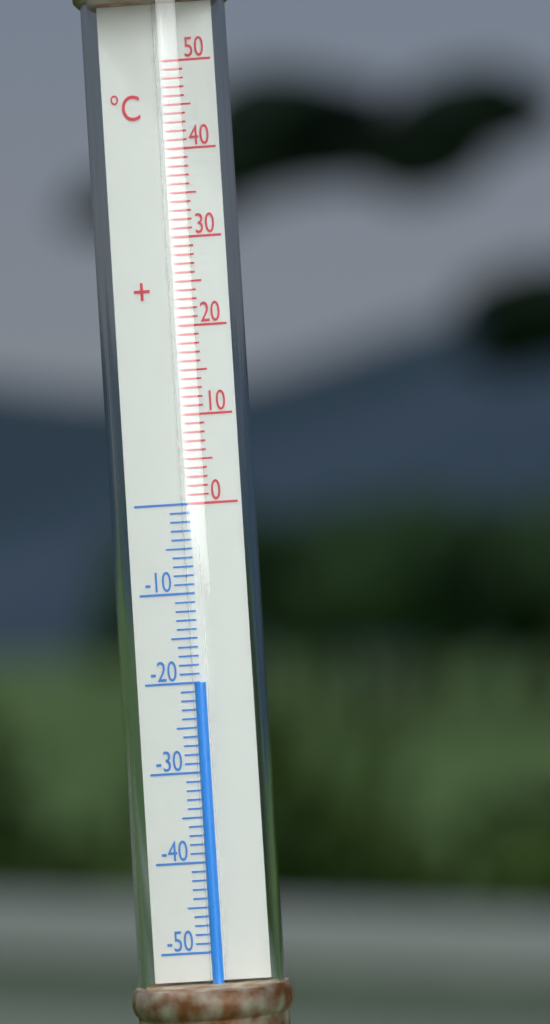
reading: -20 °C
